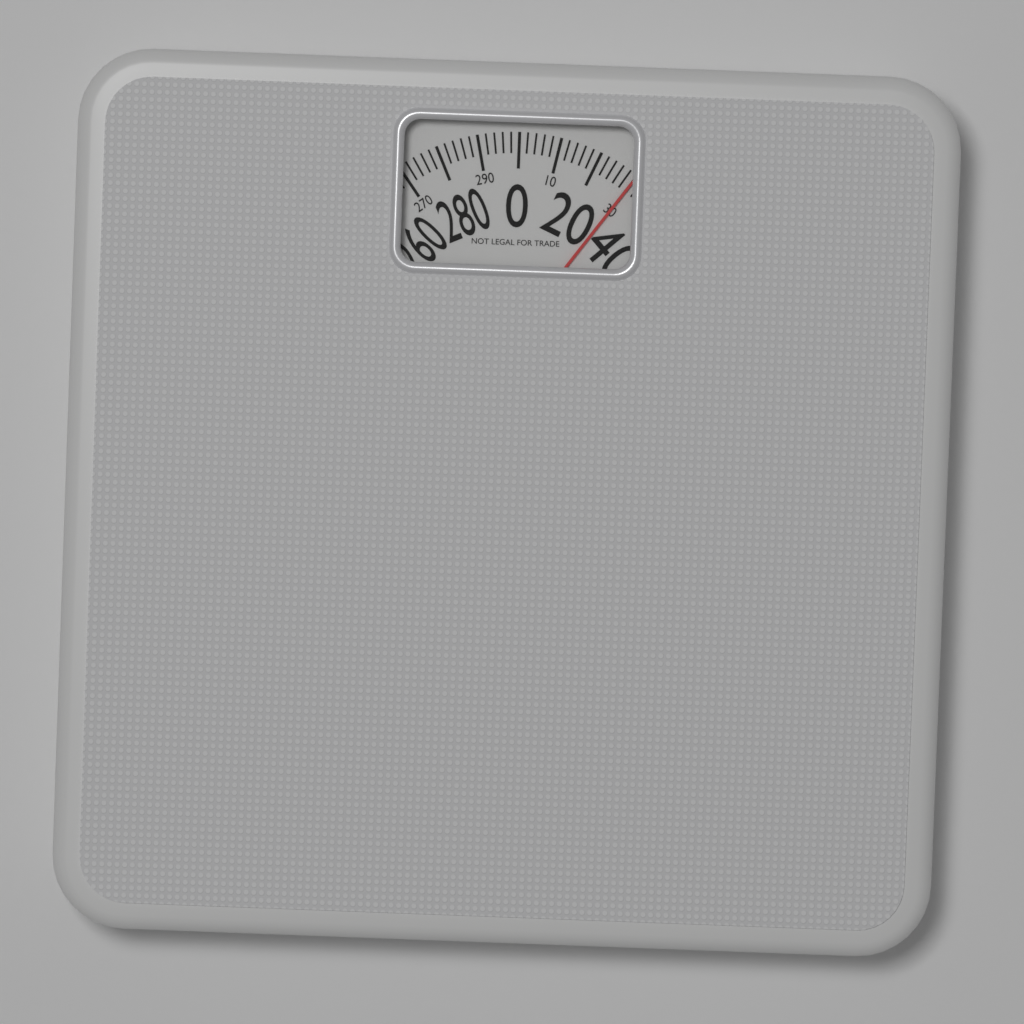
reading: 30 (no unit)
